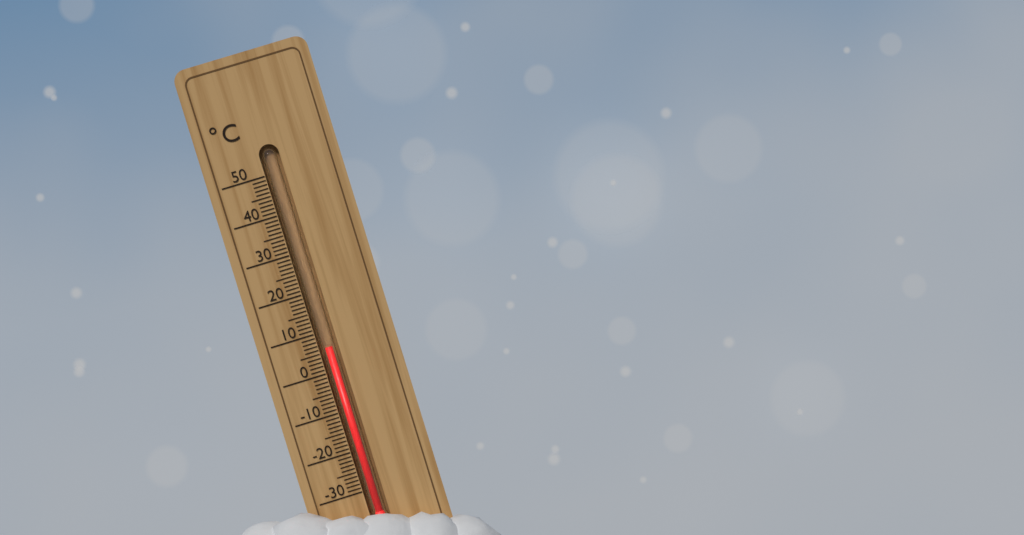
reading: 6 °C
